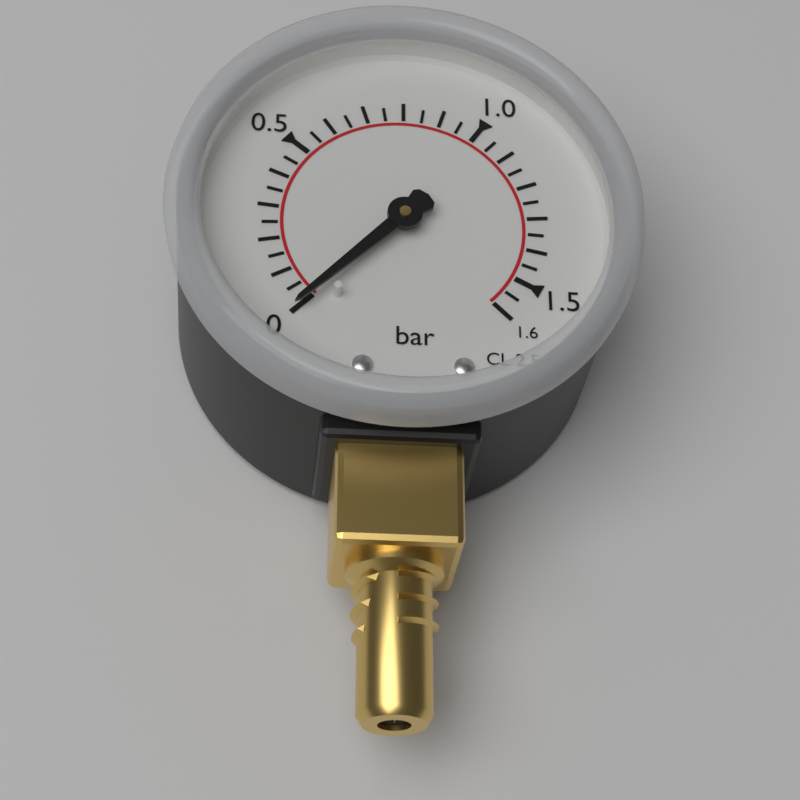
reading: 0.00 bar
